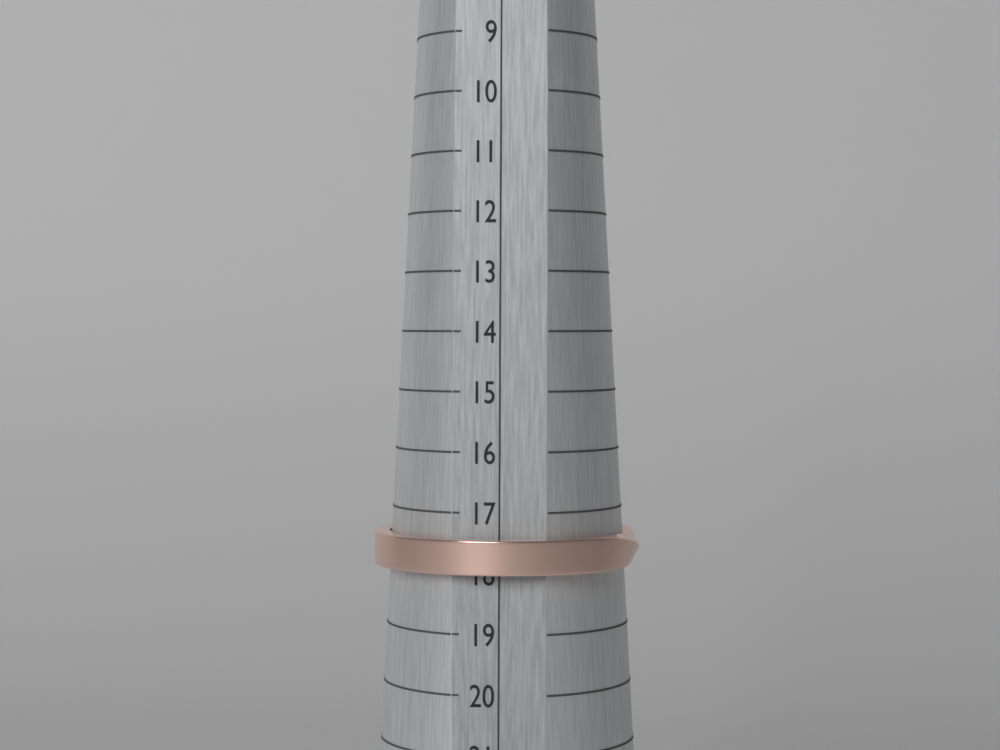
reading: 18 (no unit)
